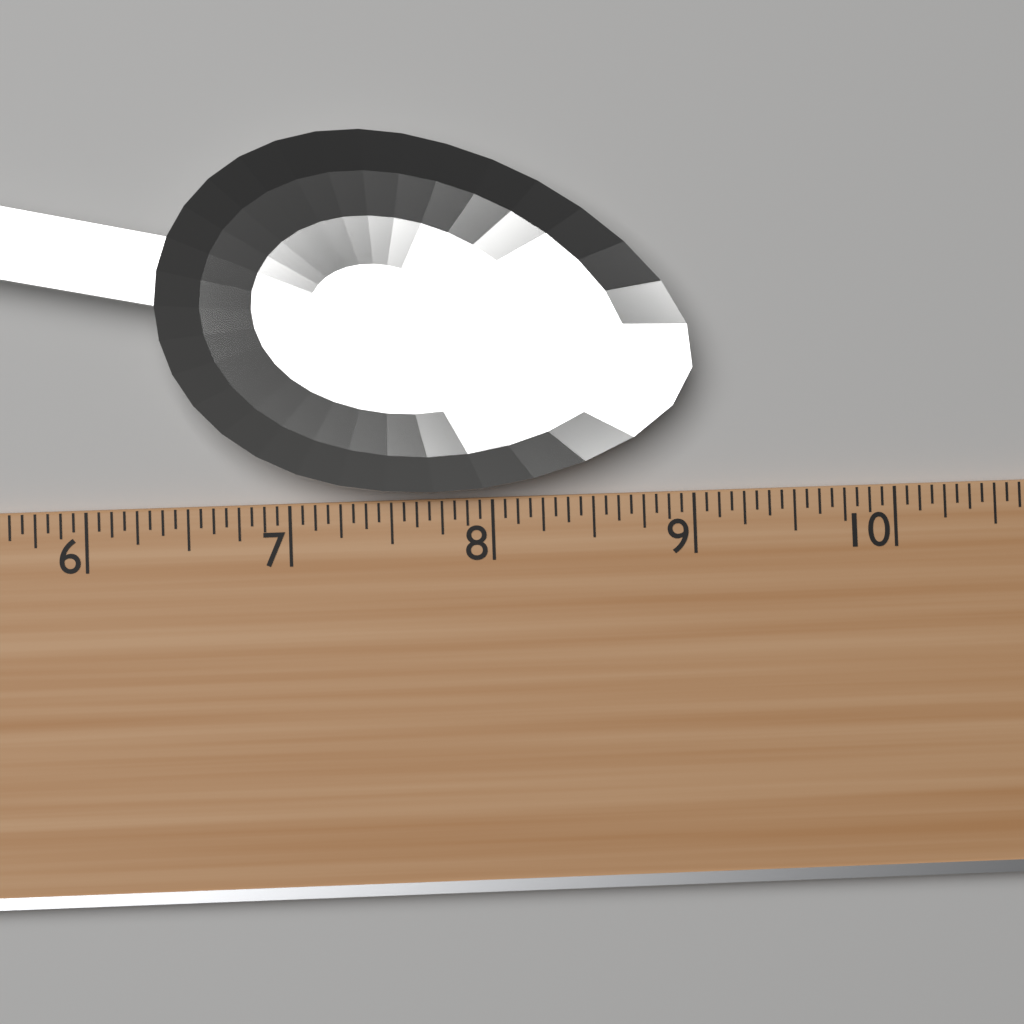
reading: 9.0000 (no unit)
